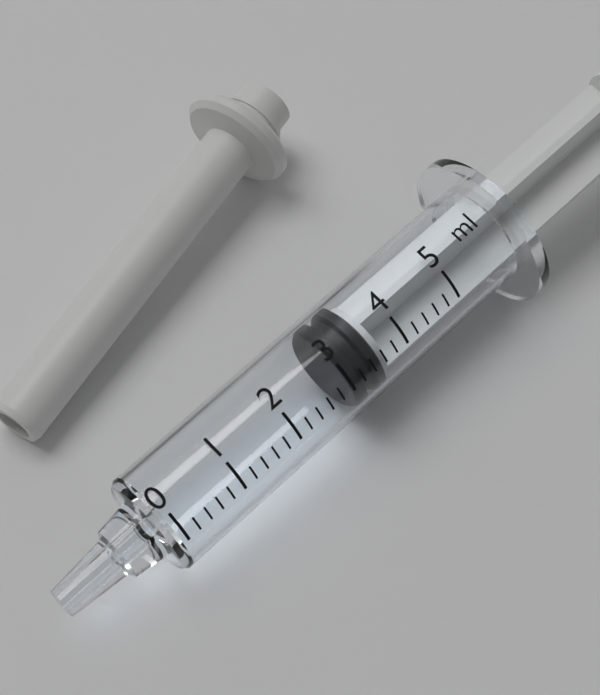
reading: 3.0 ml
